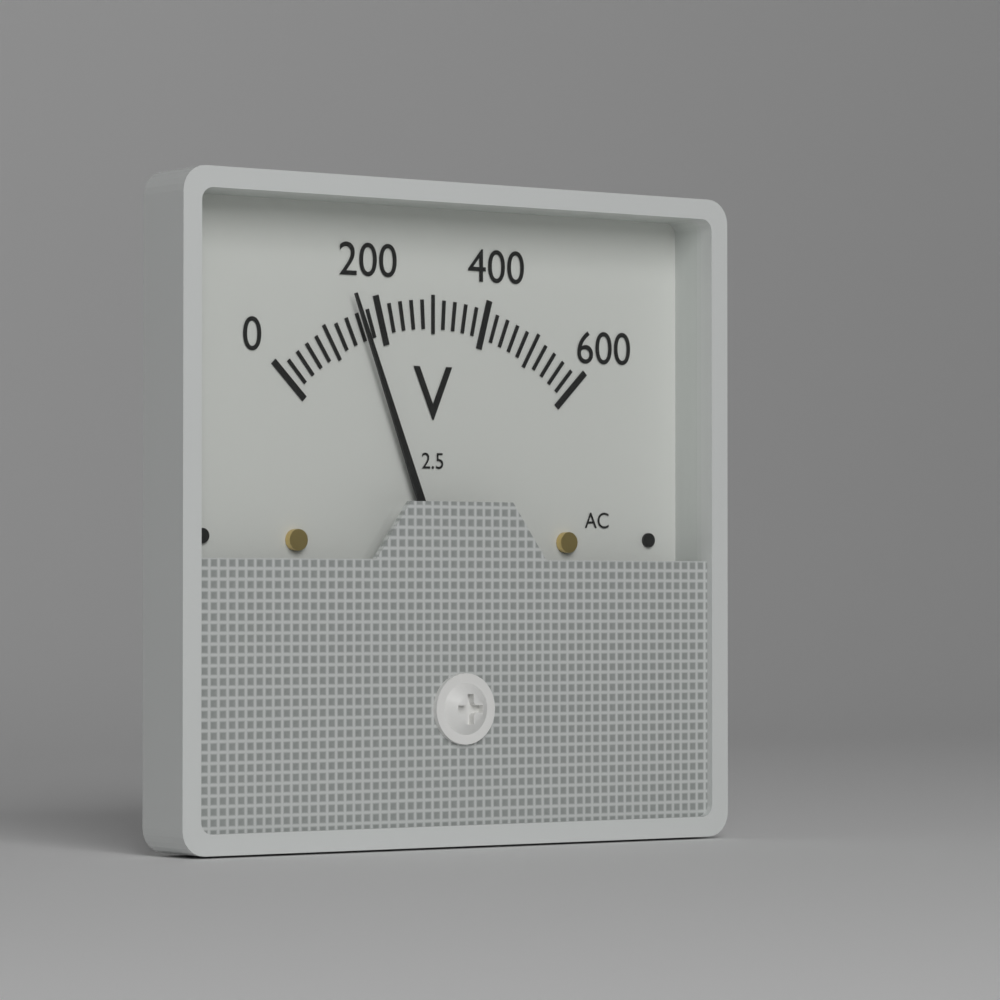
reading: 160 V
